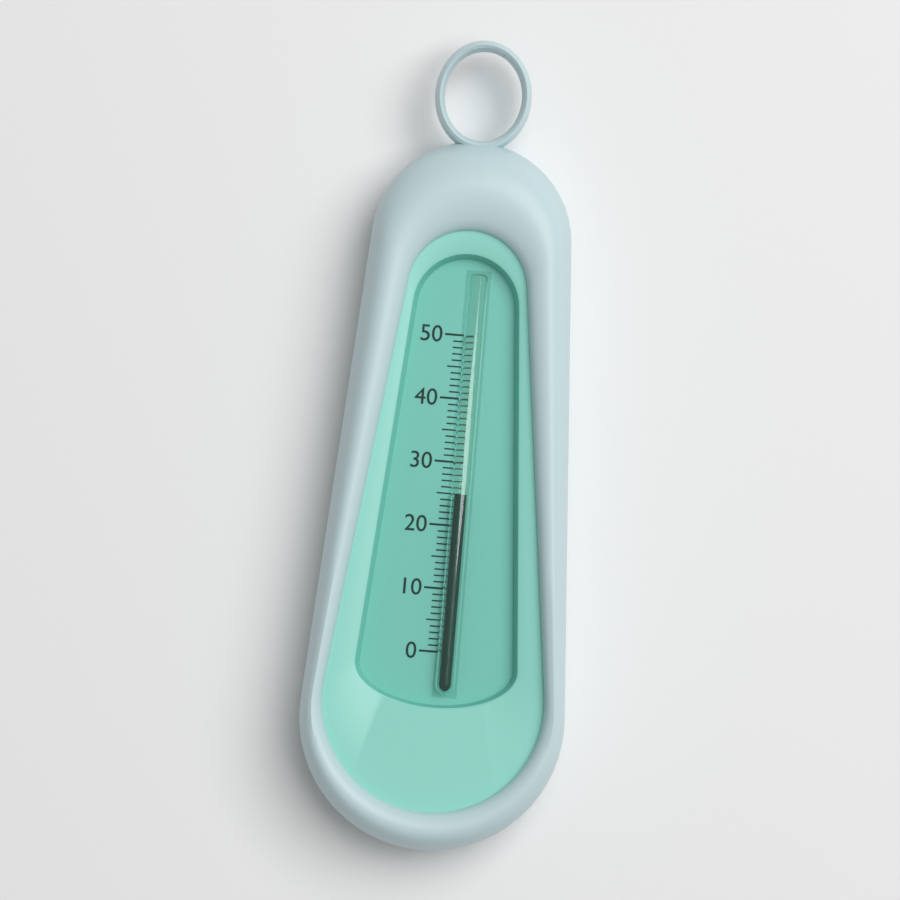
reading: 25 (no unit)
